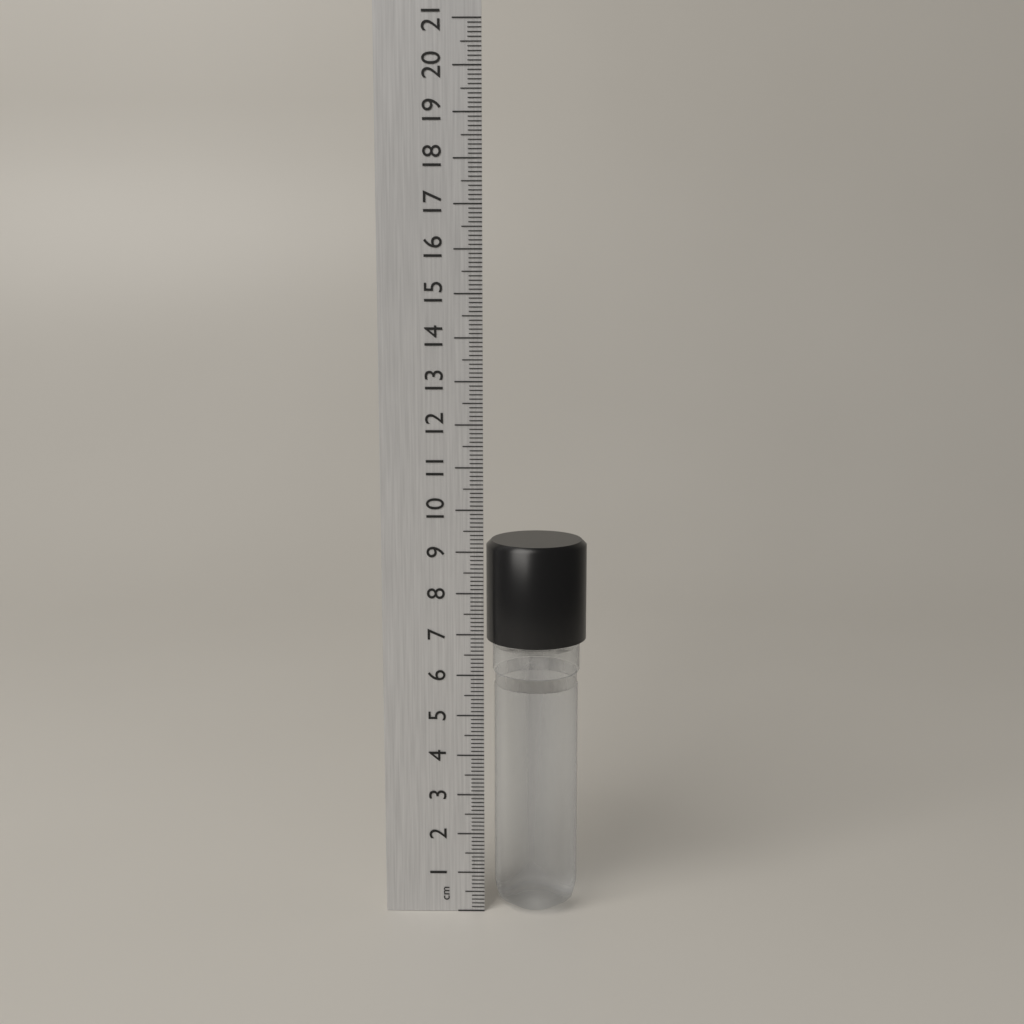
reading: 9.2 cm
